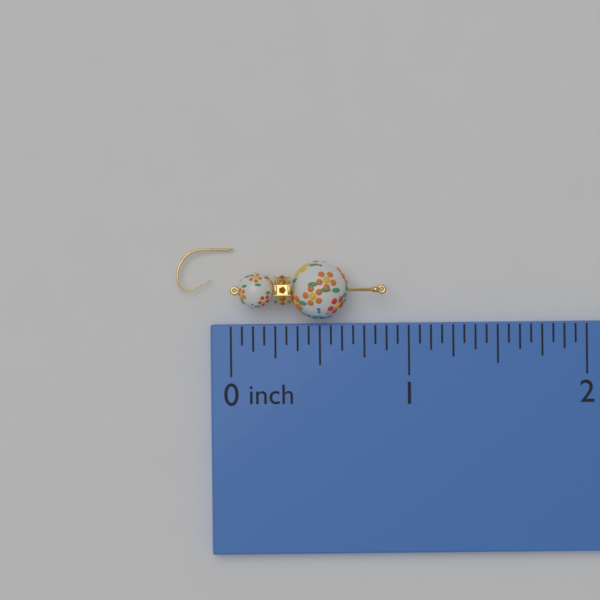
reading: 0.8750 inch
